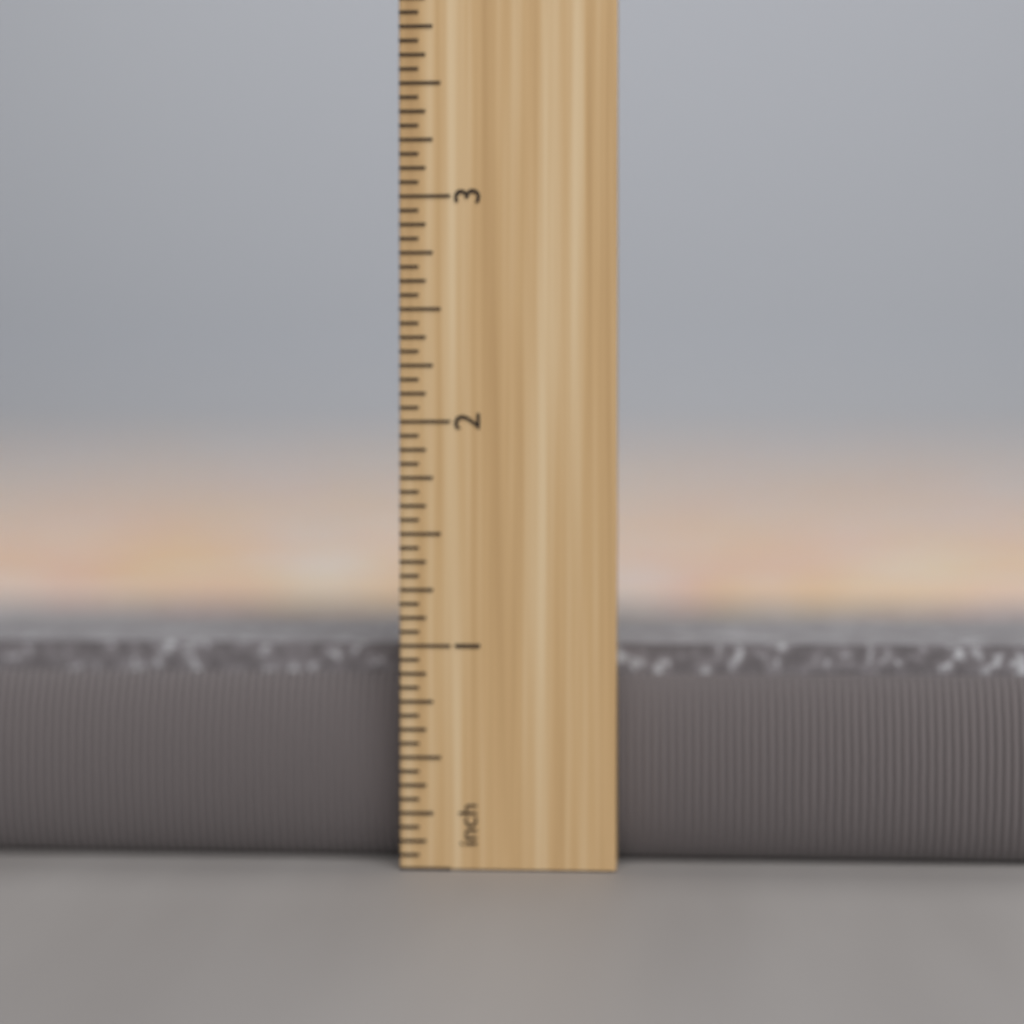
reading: 1.0000 inch
